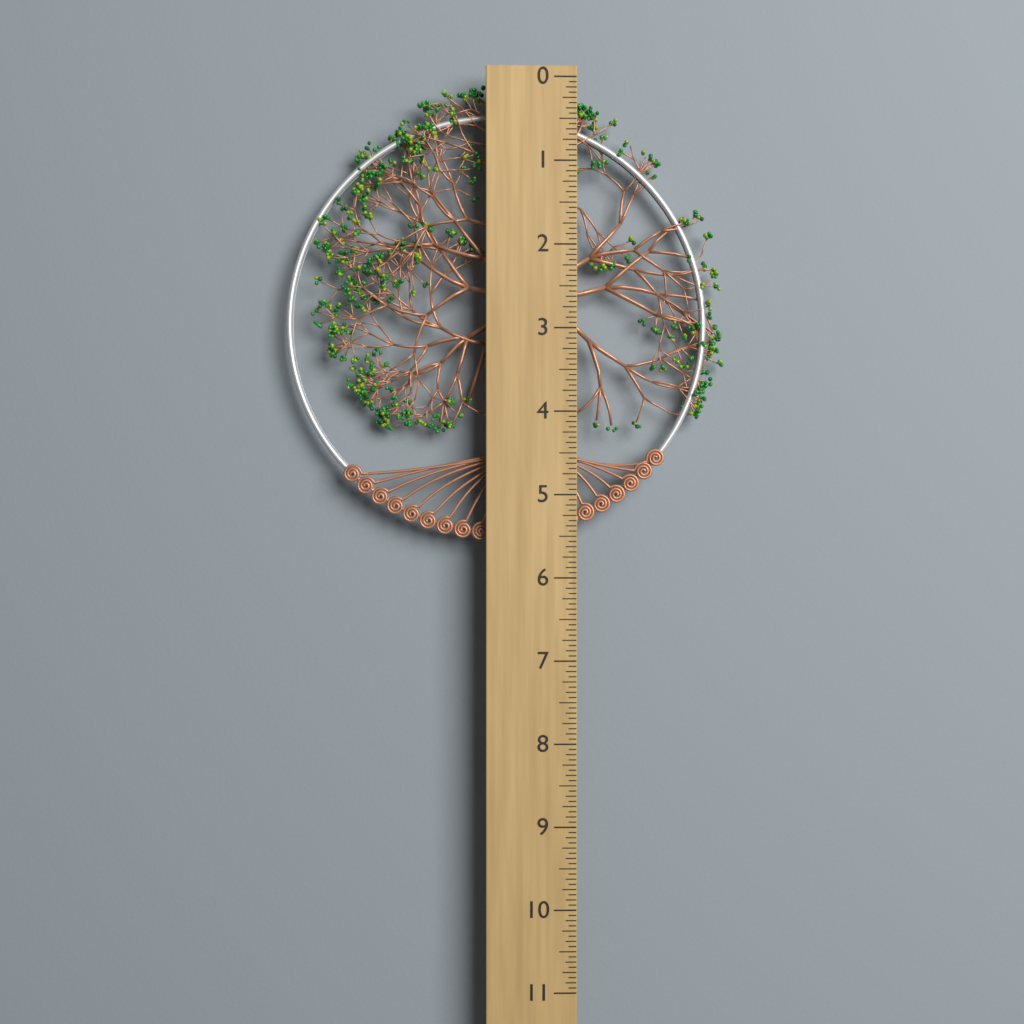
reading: 5.5625 (no unit)
